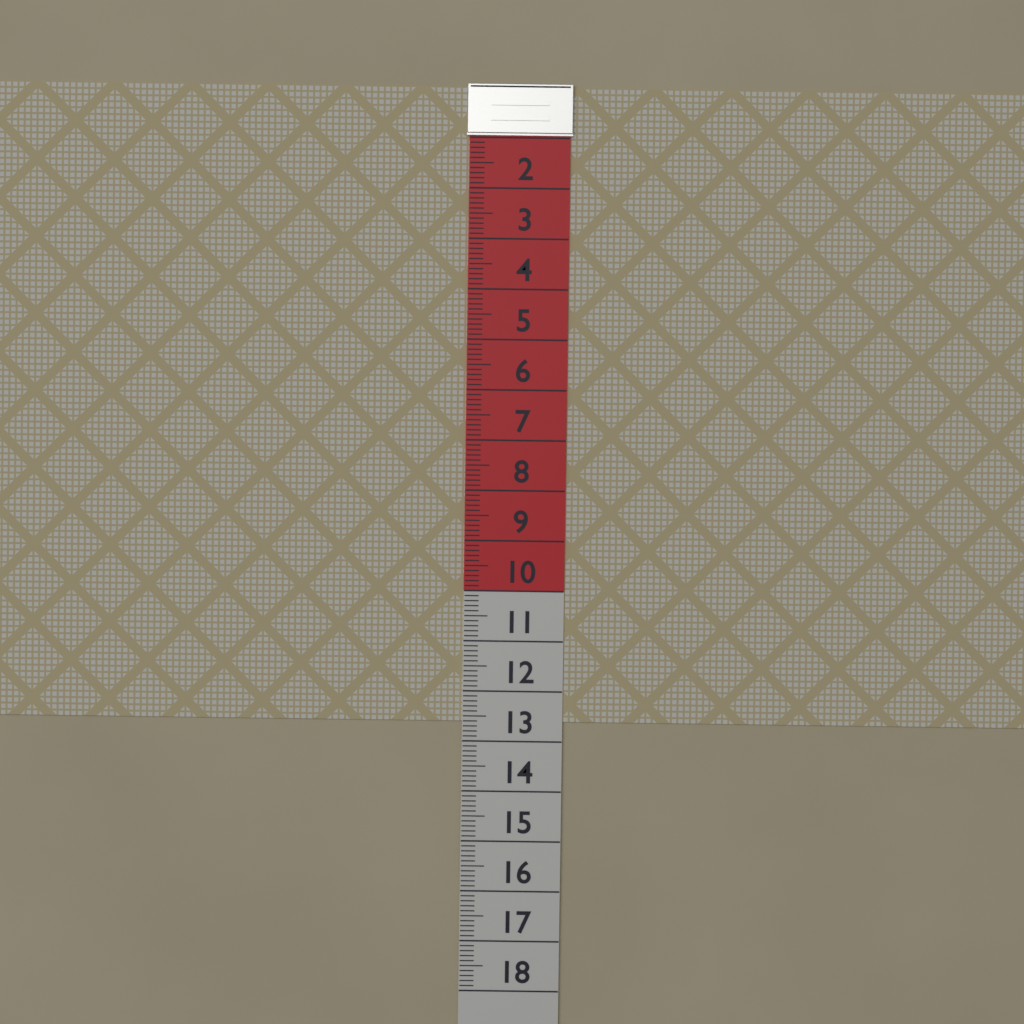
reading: 12.6 (no unit)
